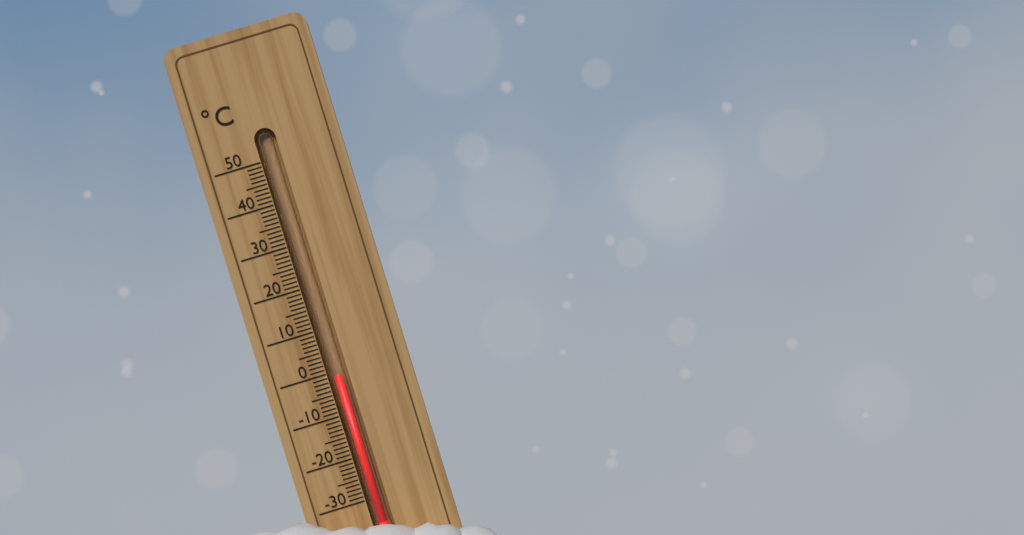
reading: -1 °C
